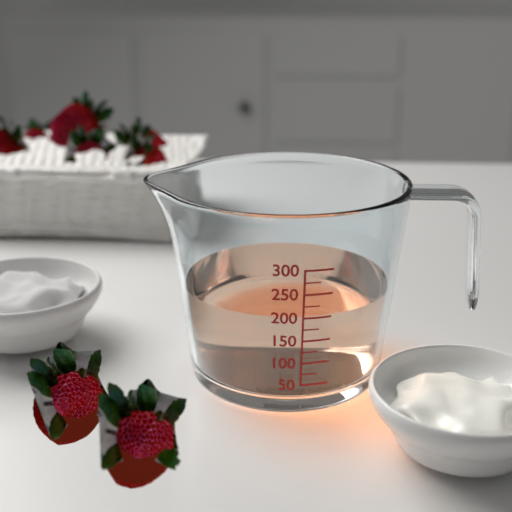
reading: 200 (no unit)
